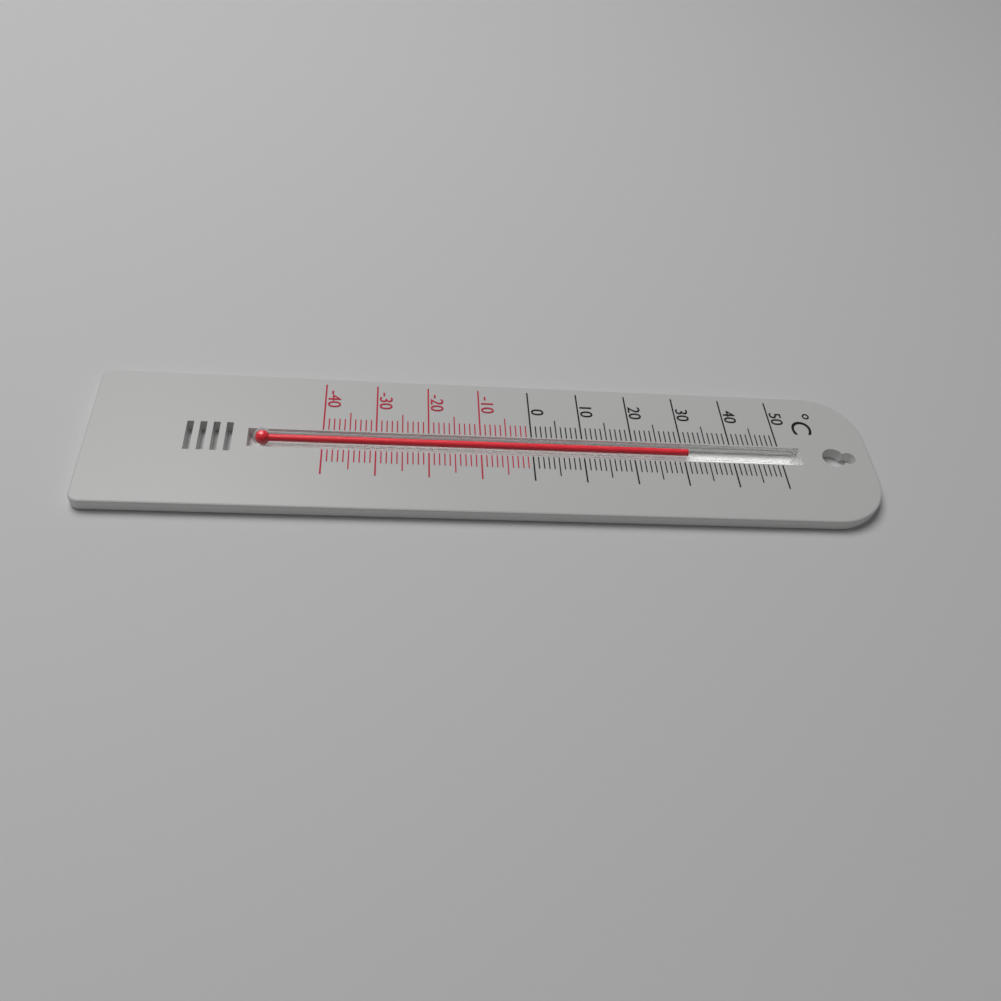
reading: 31 °C
